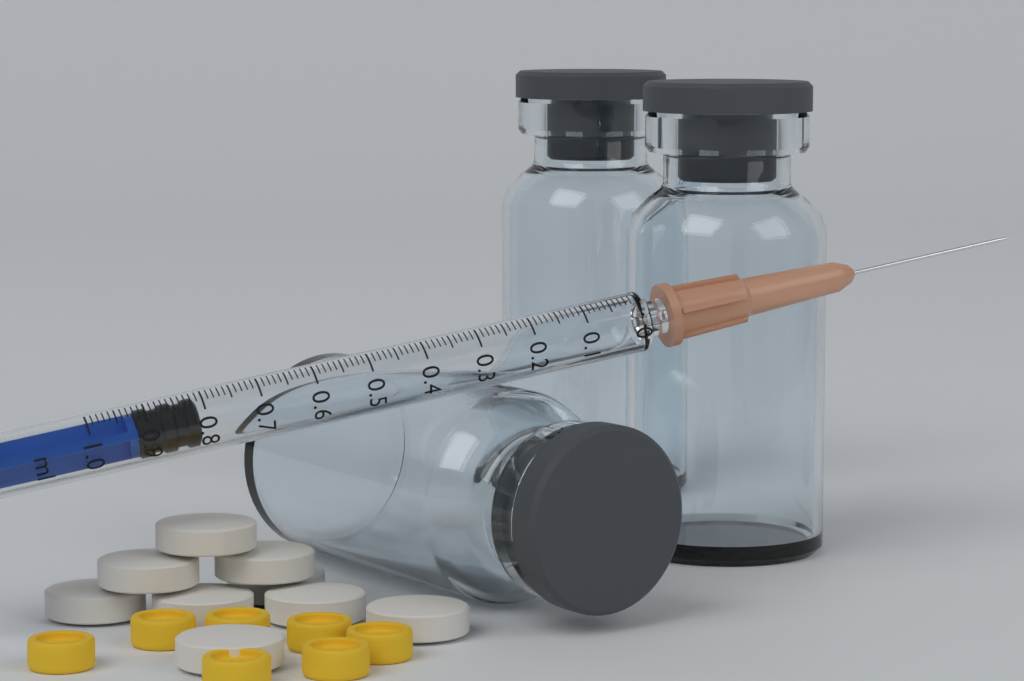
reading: 0.81 ml
